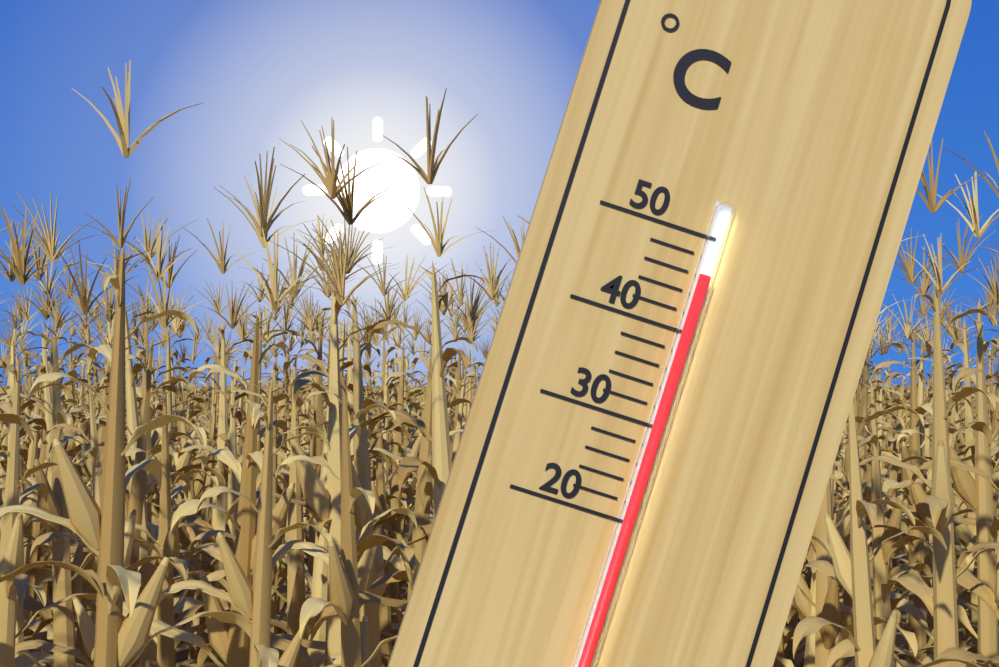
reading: 46 °C
